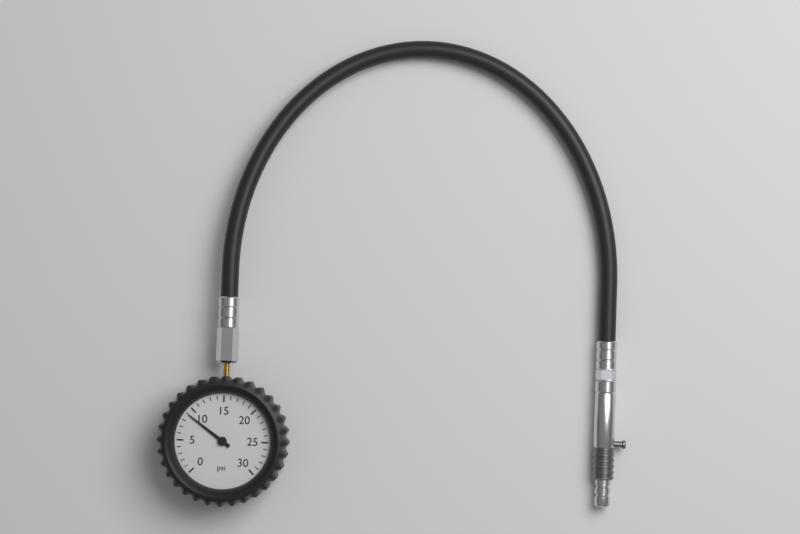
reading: 9 psi
